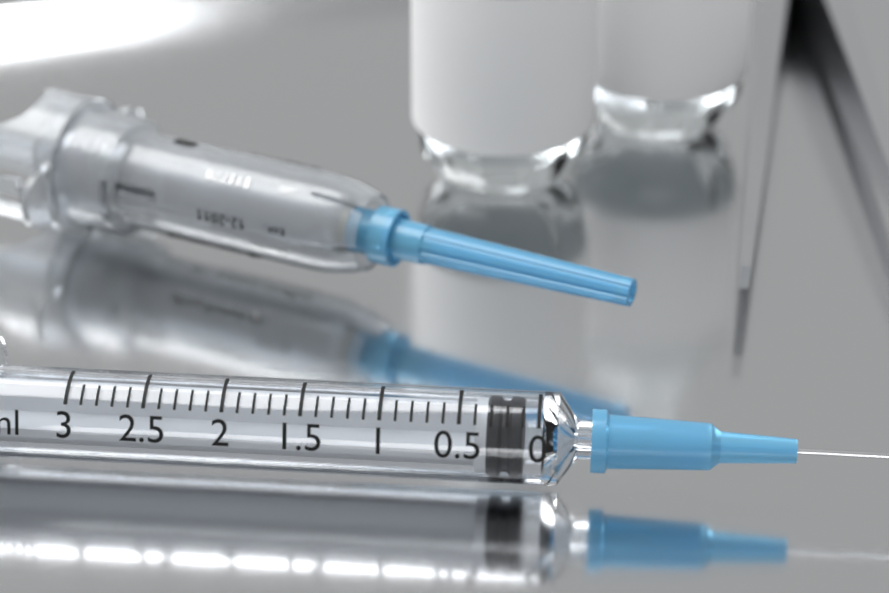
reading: 0.1 ml
